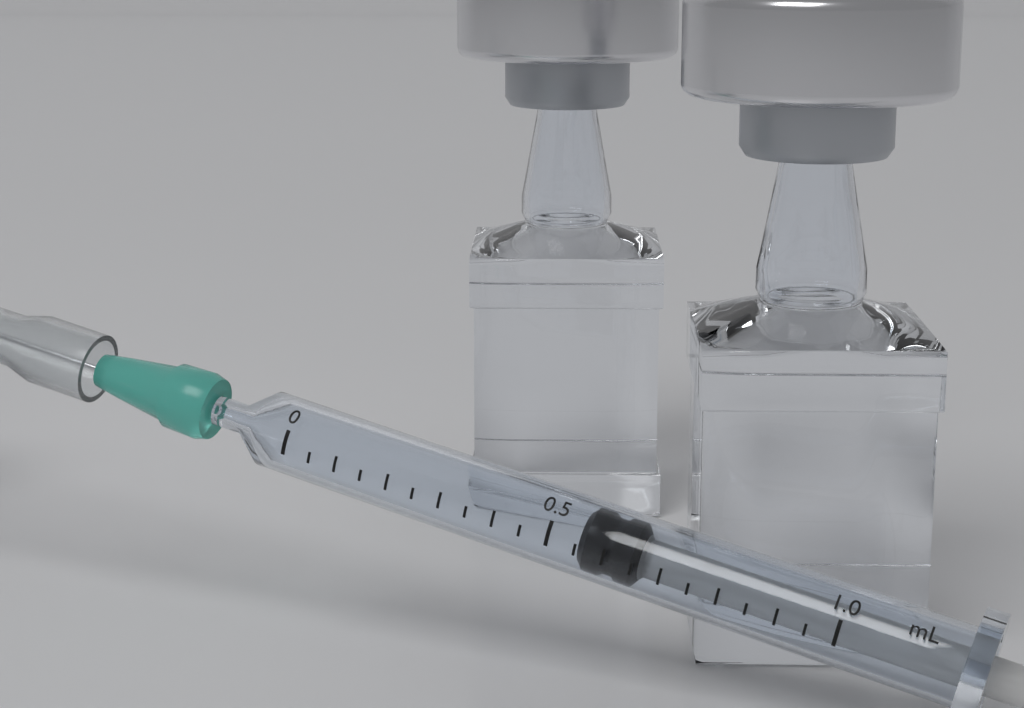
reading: 0.55 mL
